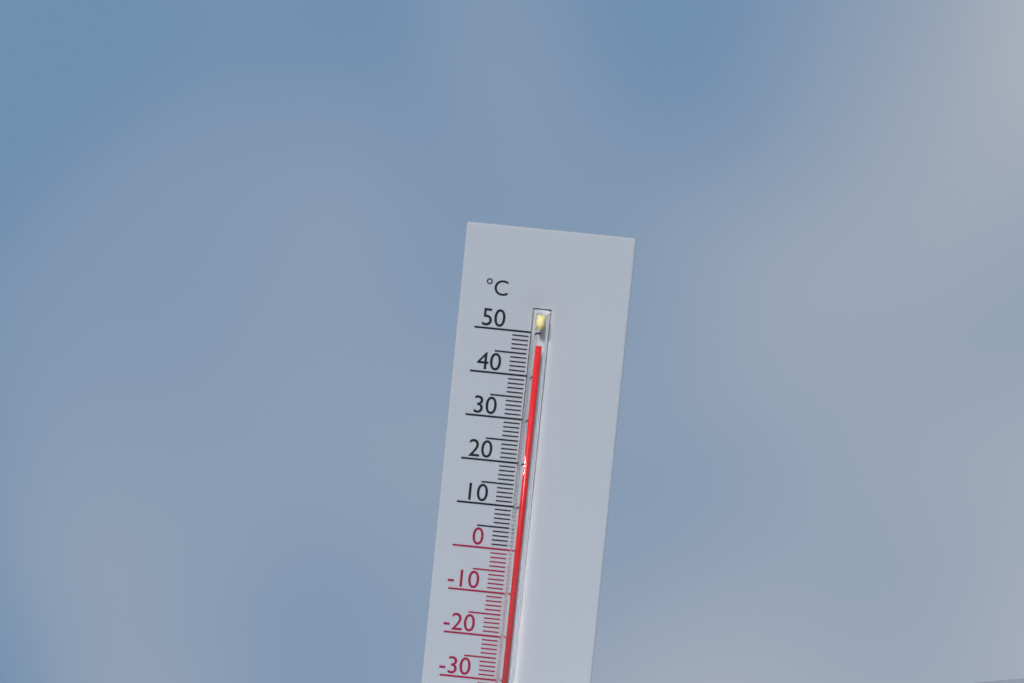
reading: 47 °C
